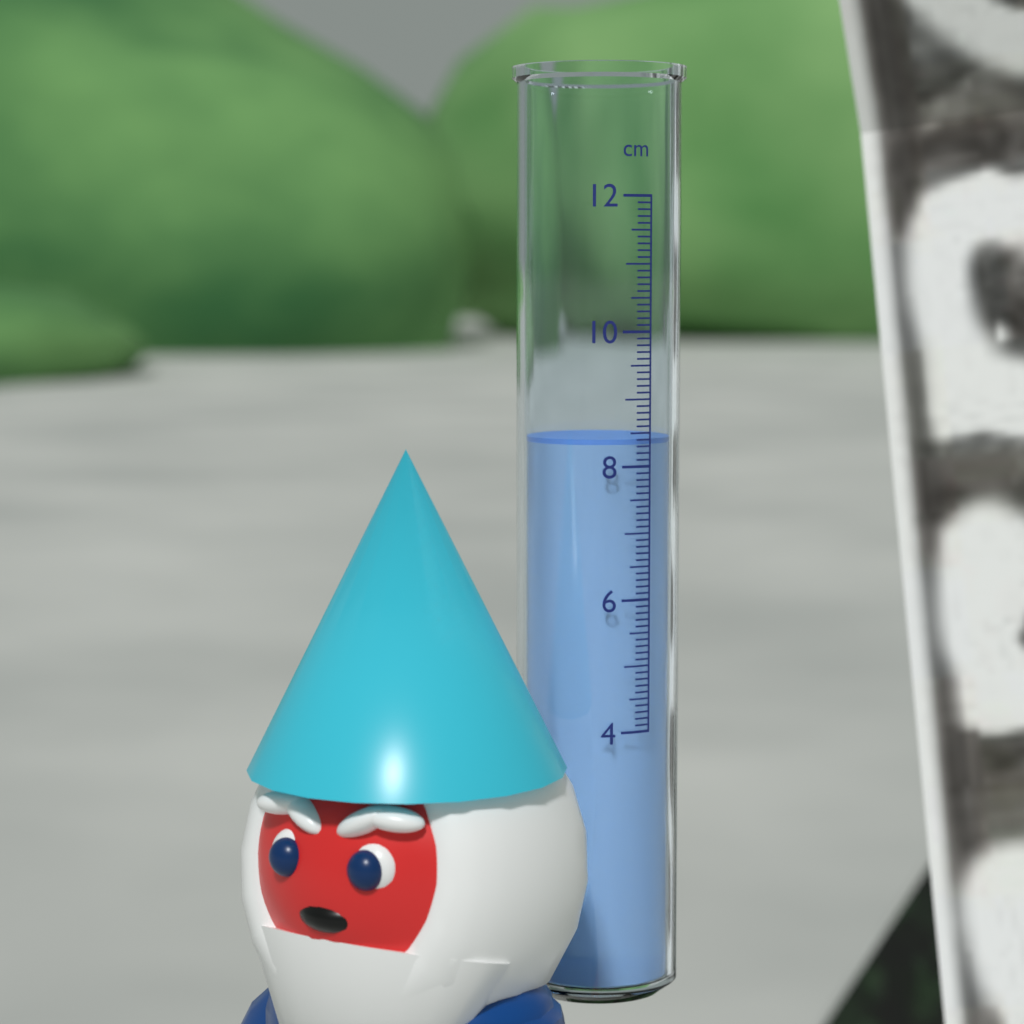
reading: 8.4 cm
